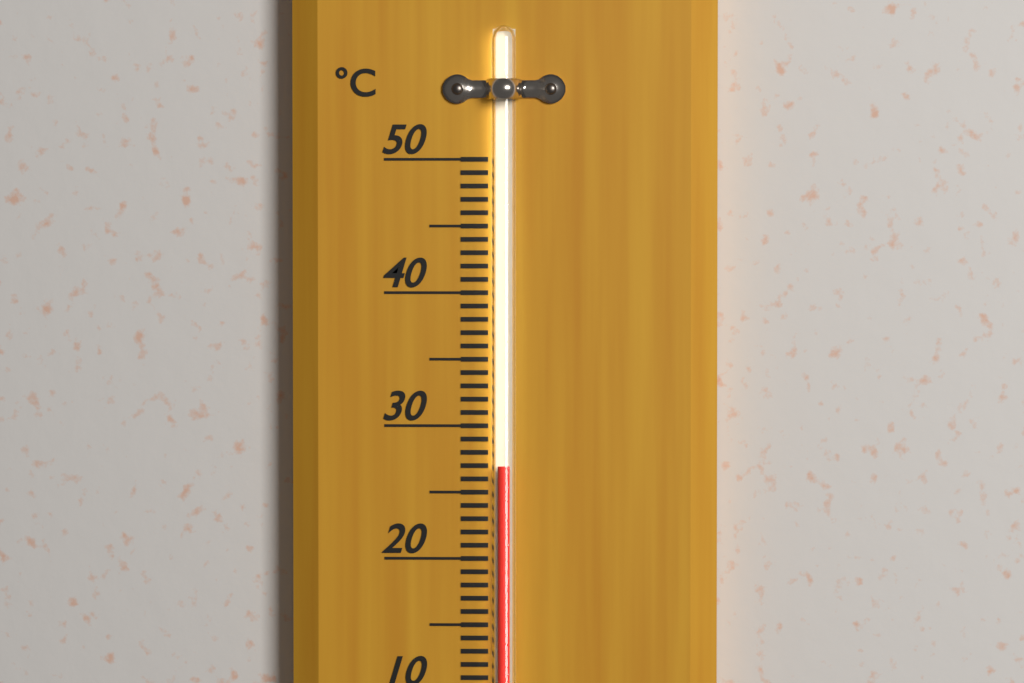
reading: 27 °C
